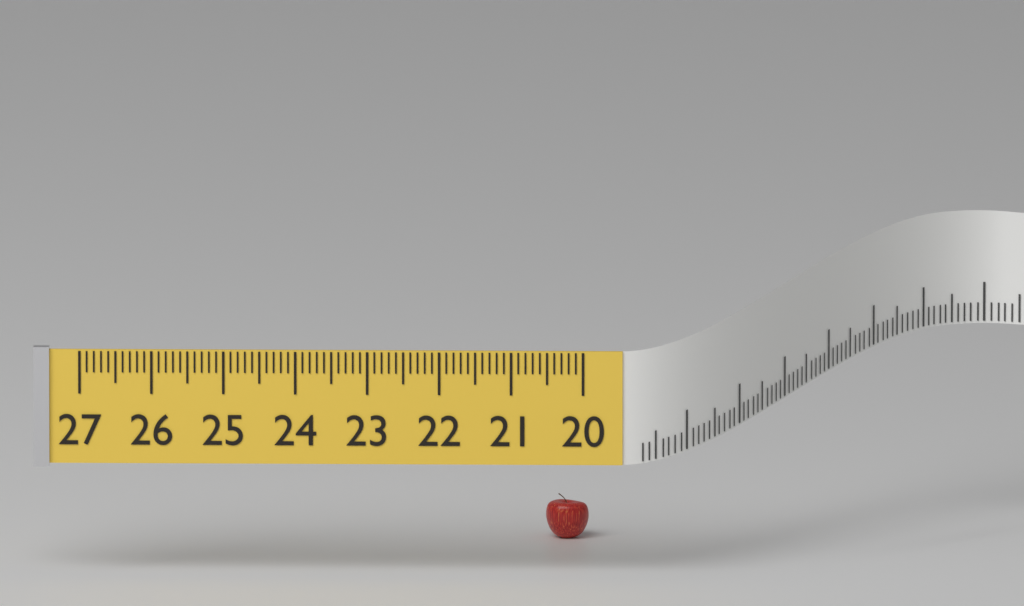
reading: 20.6 (no unit)
